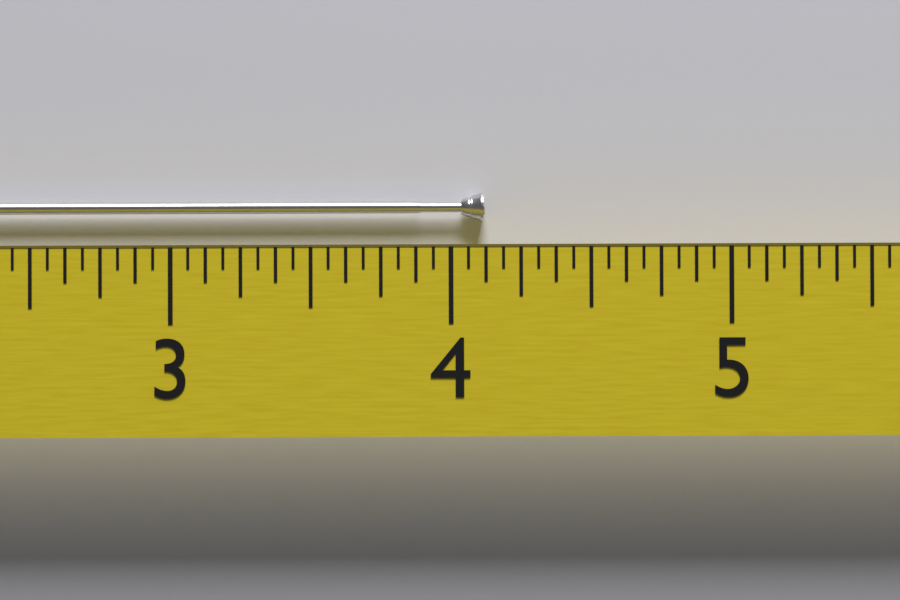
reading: 4.1250 (no unit)
